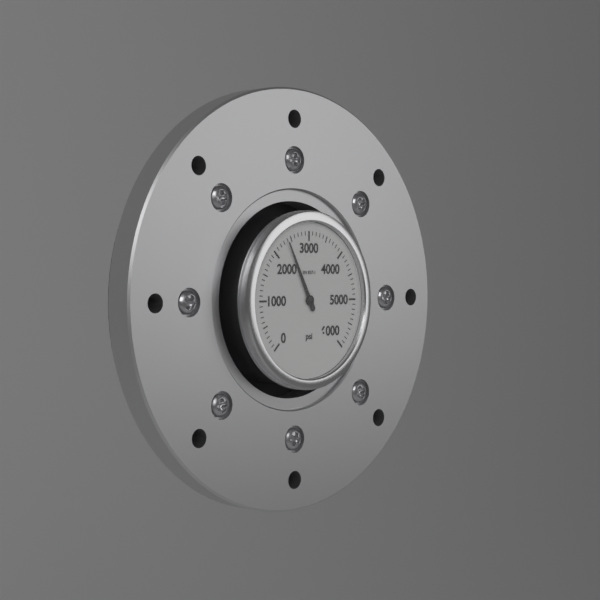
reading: 2400 psi
